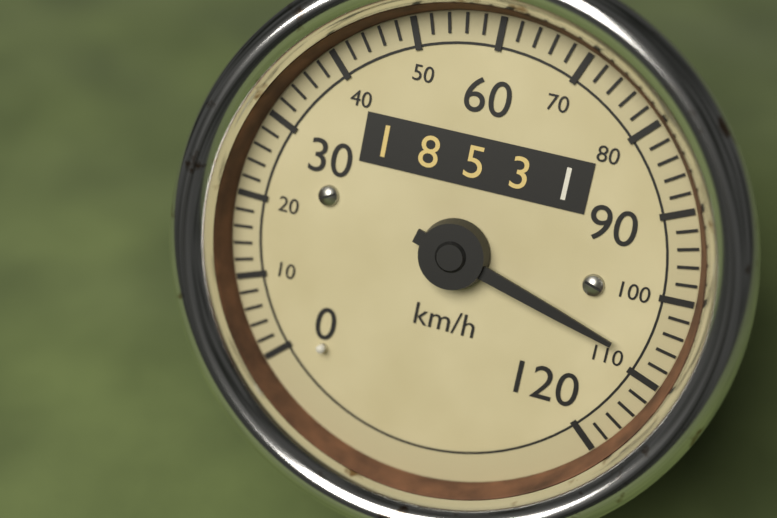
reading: 108 km/h
